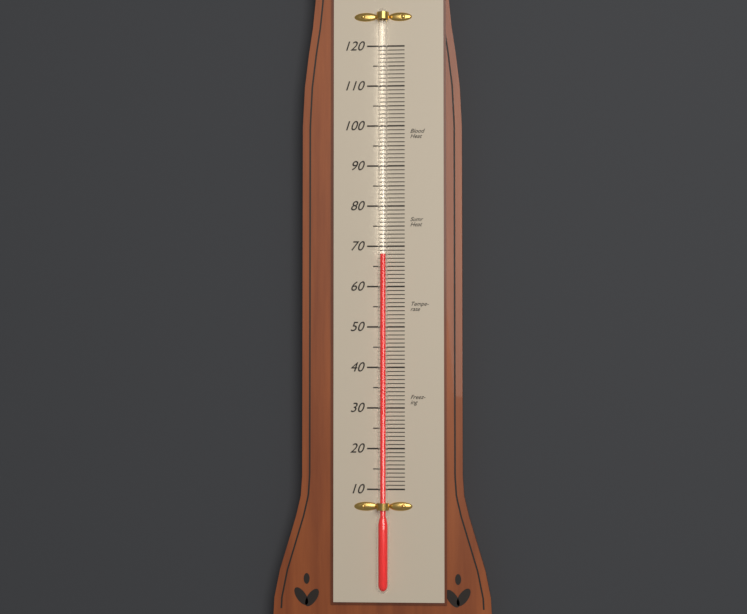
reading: 68 (no unit)
